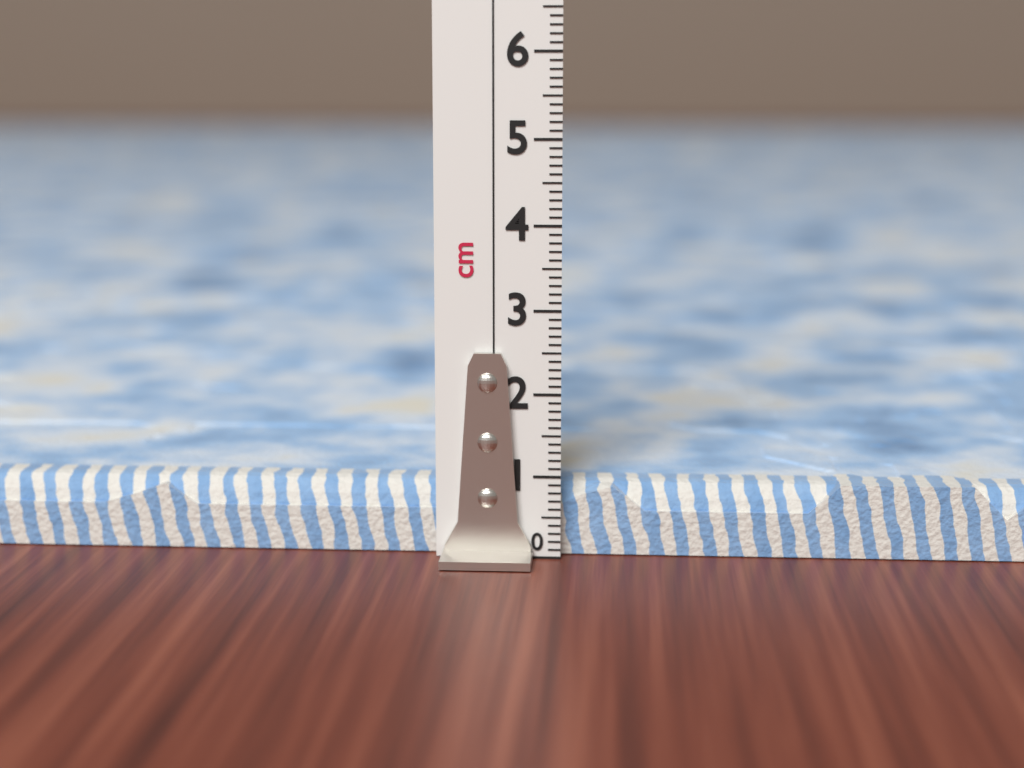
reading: 0.9 cm
